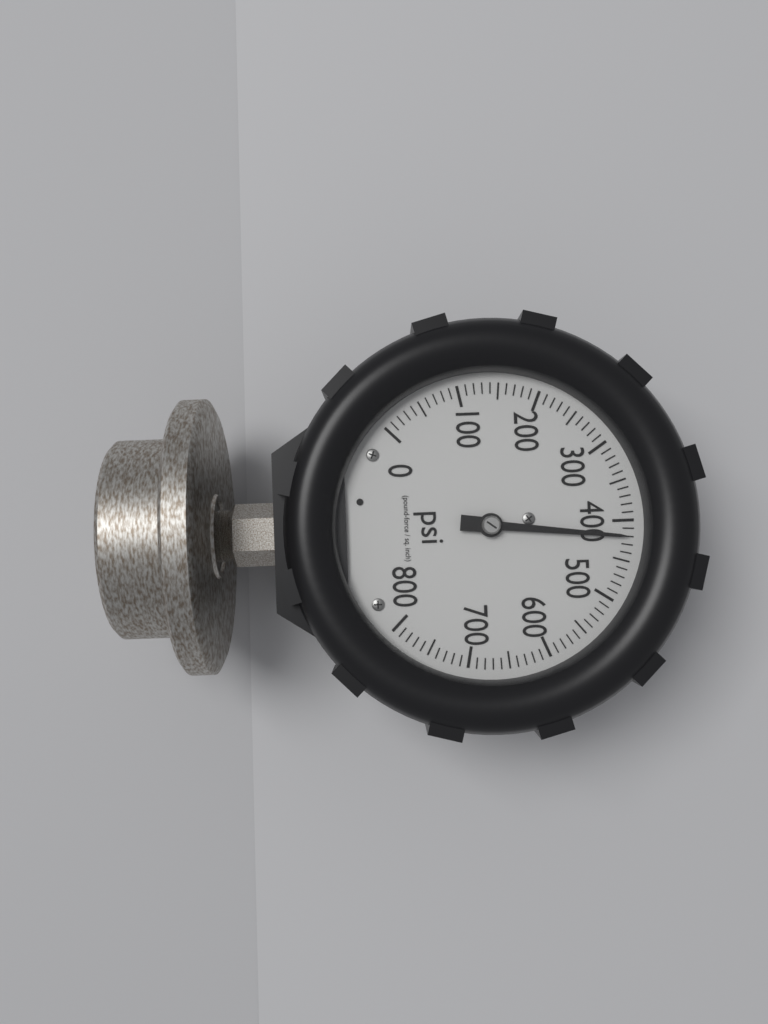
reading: 420 psi
